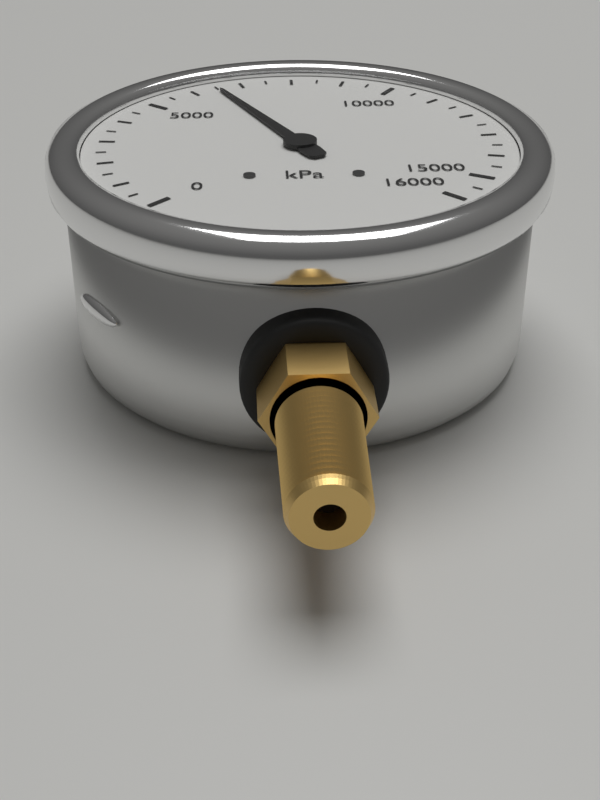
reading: 6500 kPa
